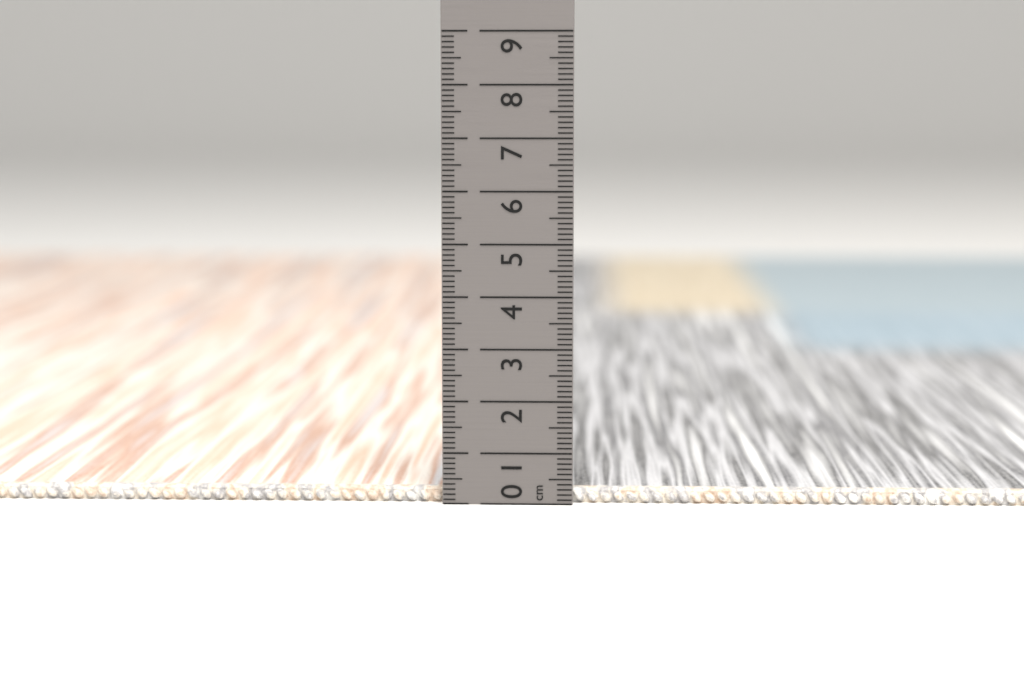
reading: 0.3 cm
